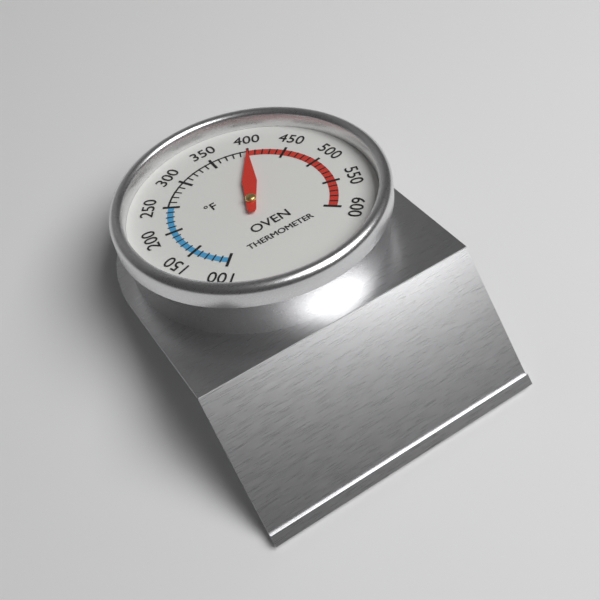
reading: 400 °F
